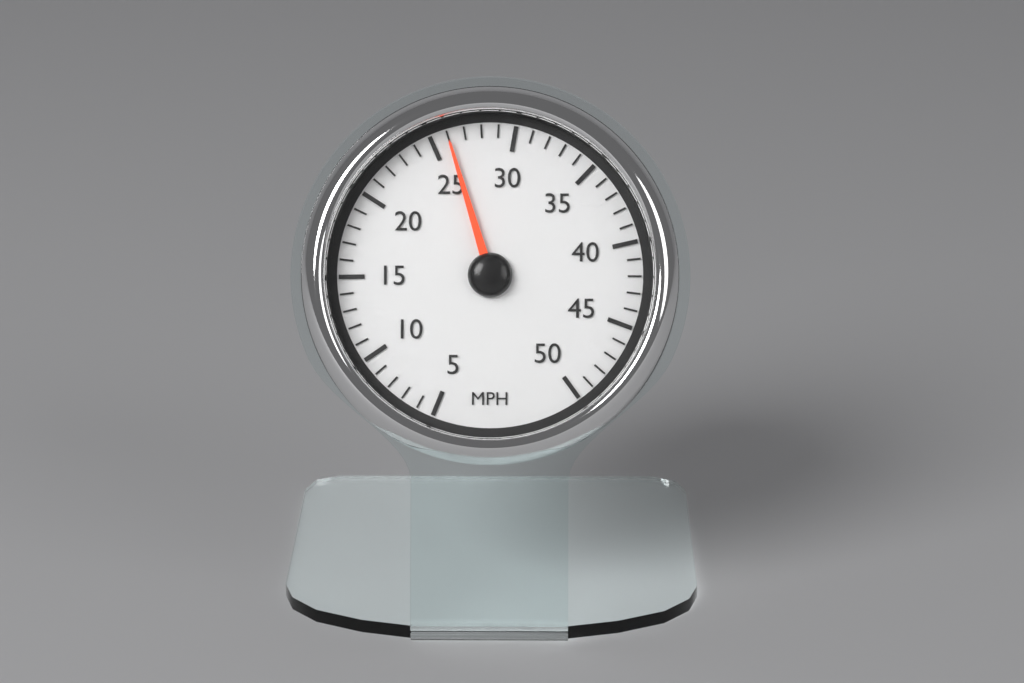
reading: 26 MPH
